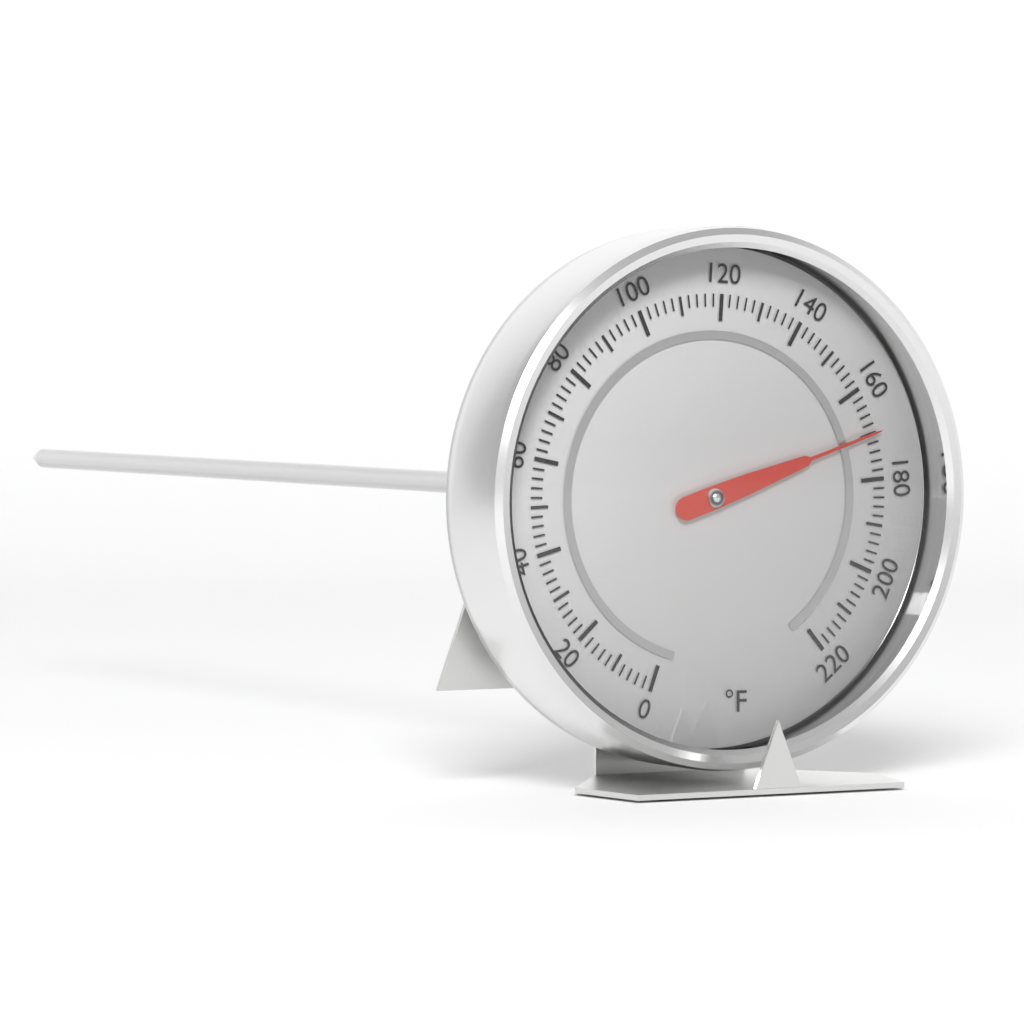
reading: 170 °F
